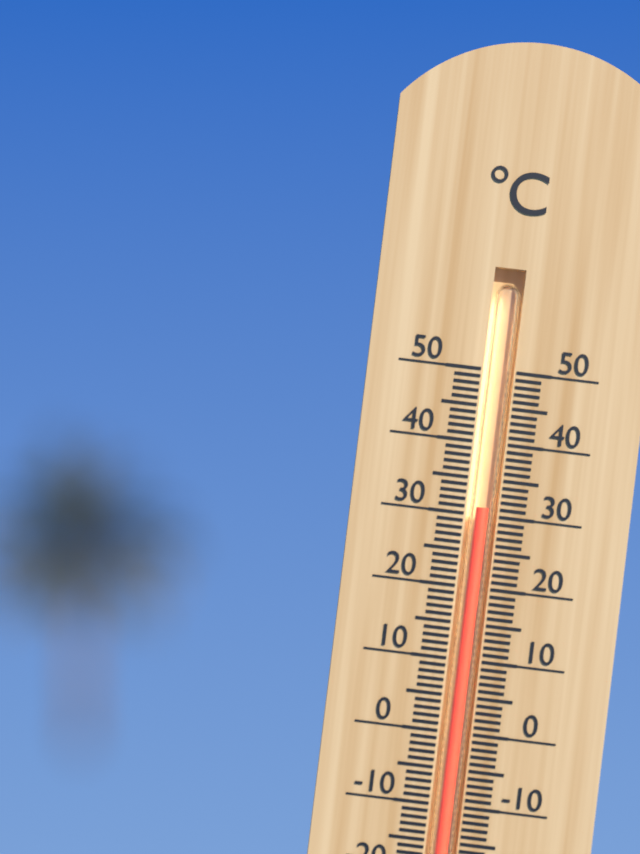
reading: 31 °C
